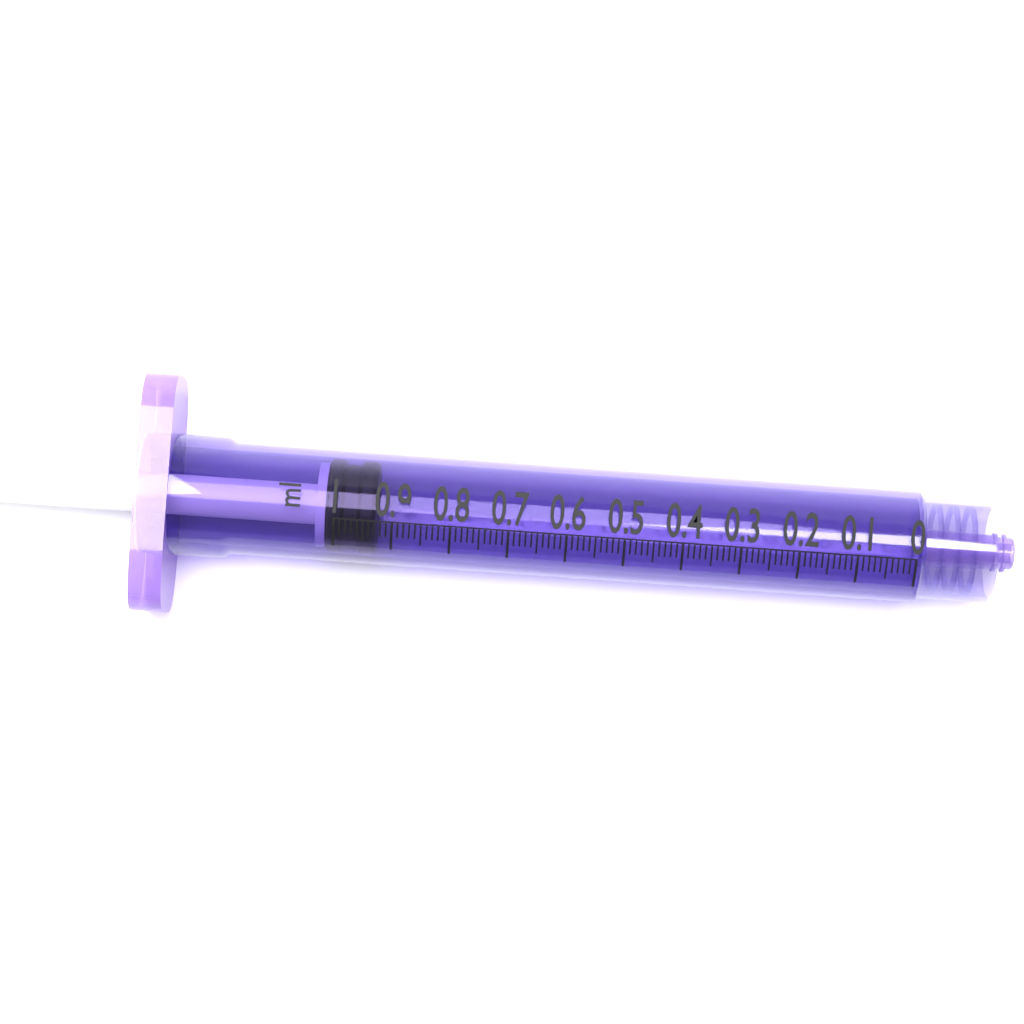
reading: 0.93 ml
